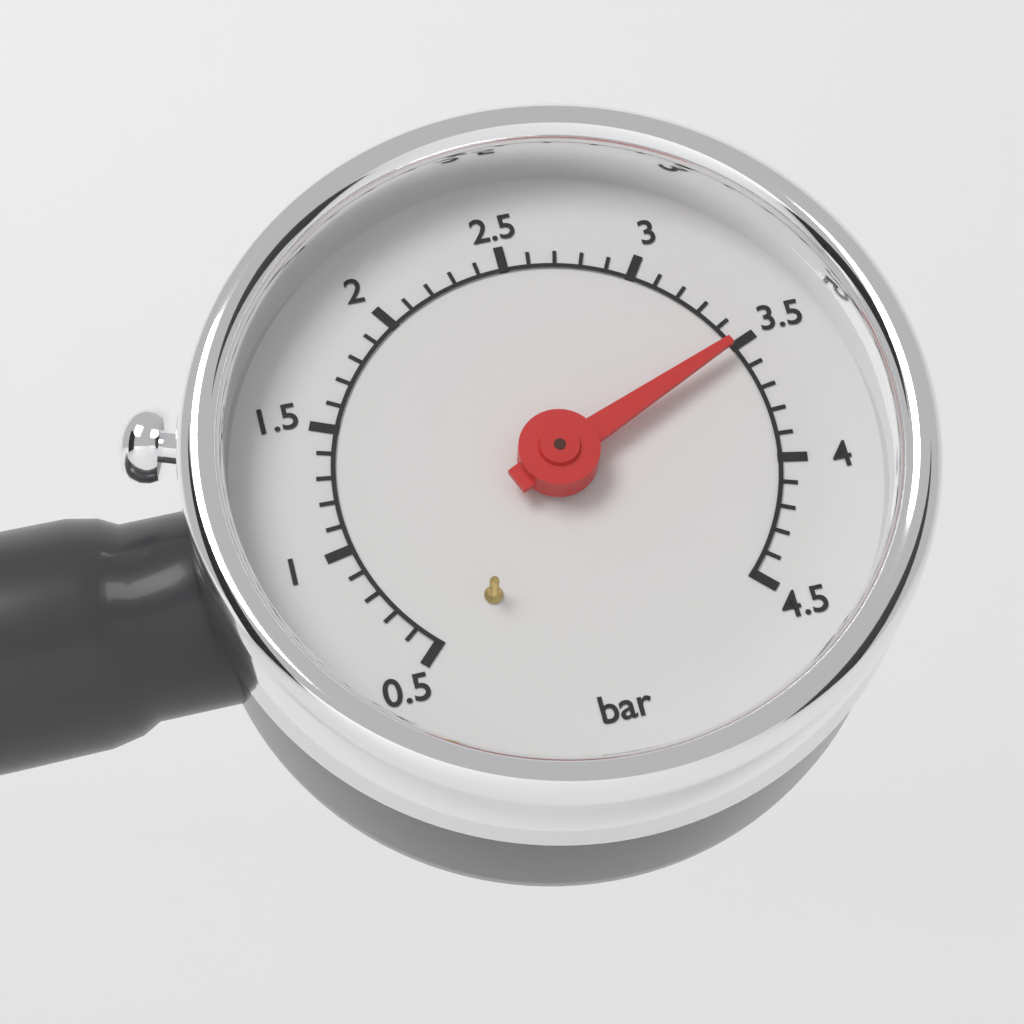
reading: 3.5 bar
